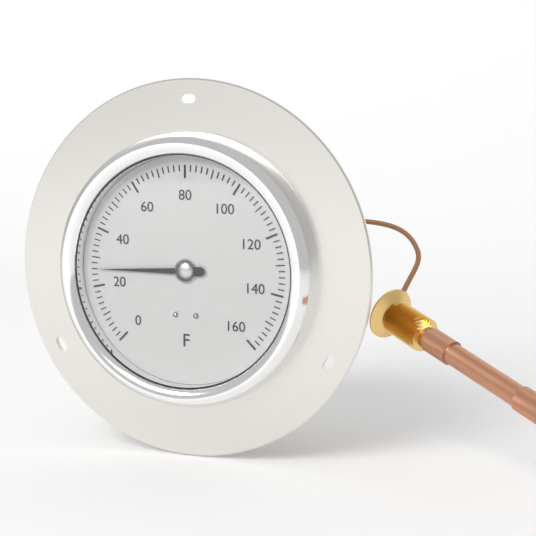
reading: 26 °F
